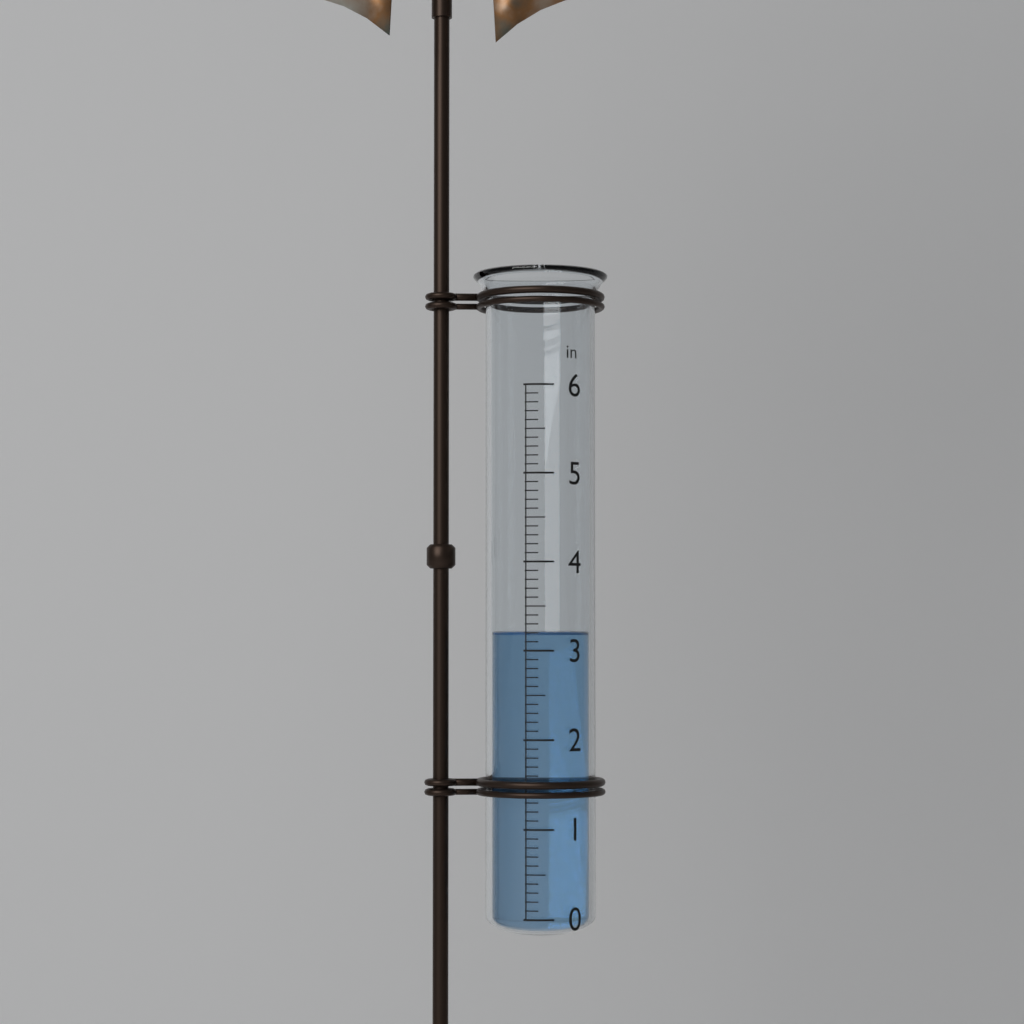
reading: 3.2 in
